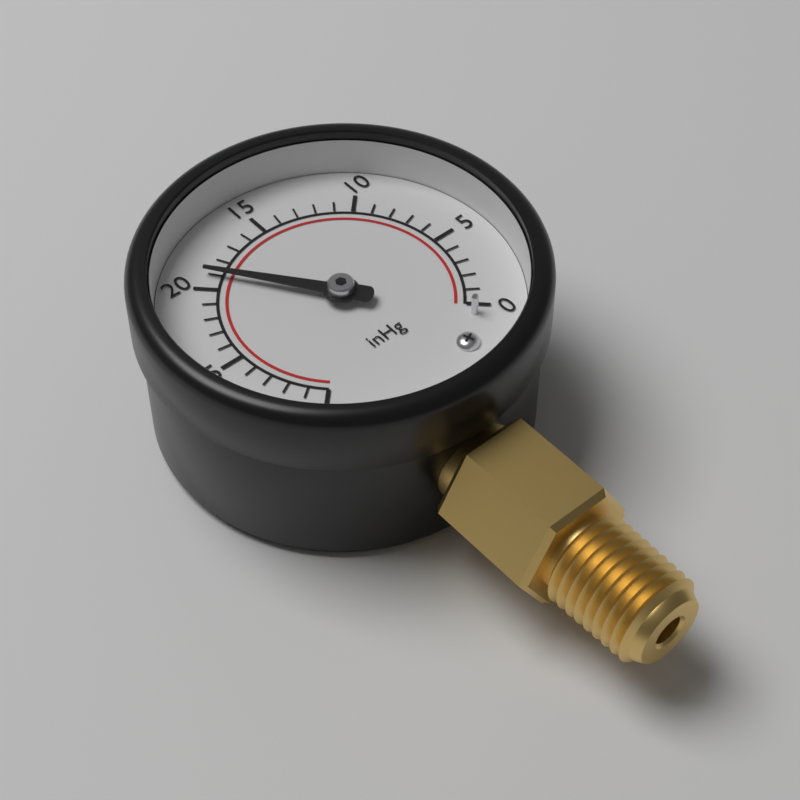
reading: 19 inHg
